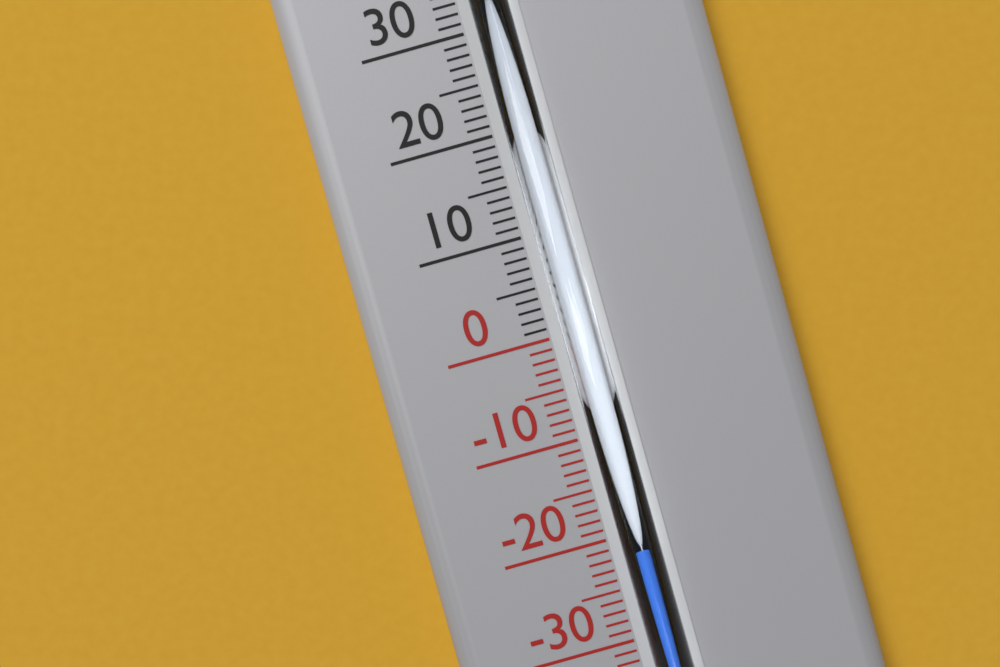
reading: -21 °C
